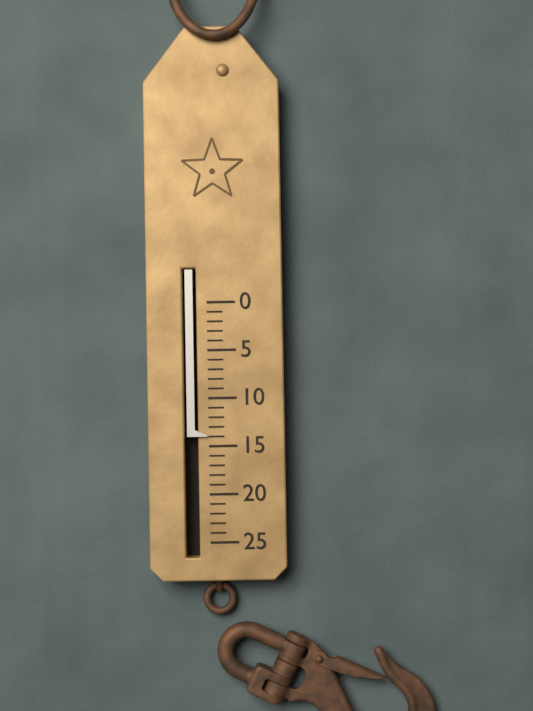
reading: 14 (no unit)
